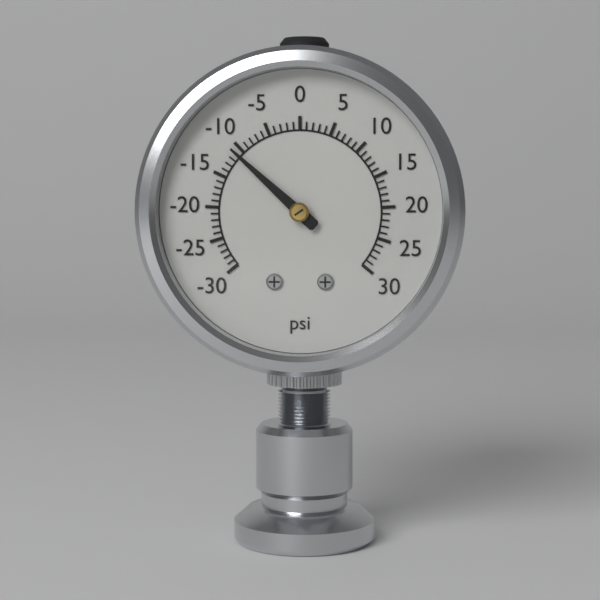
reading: -11 psi
